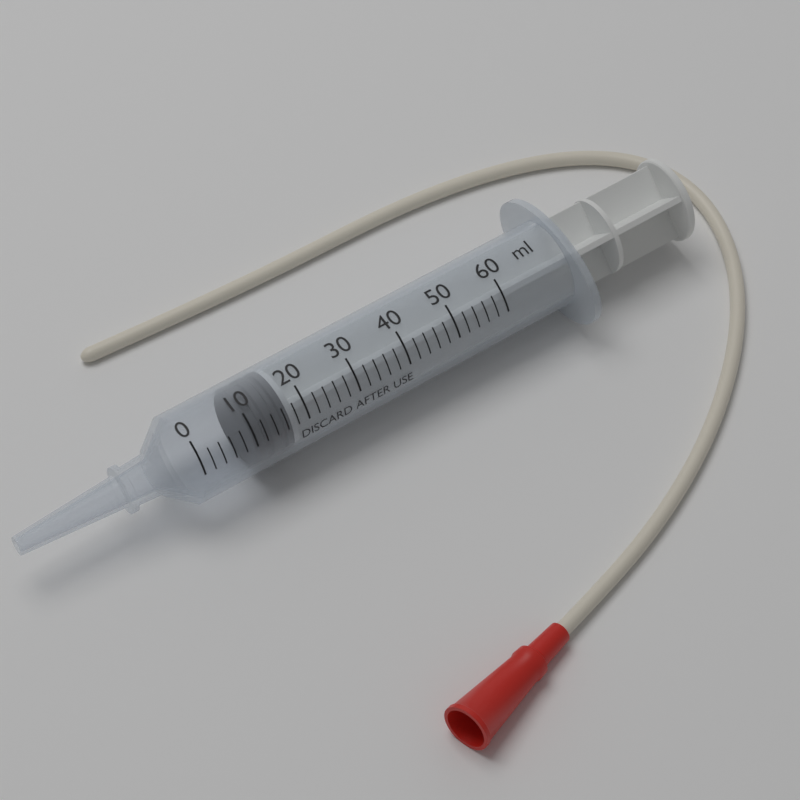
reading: 10 ml
